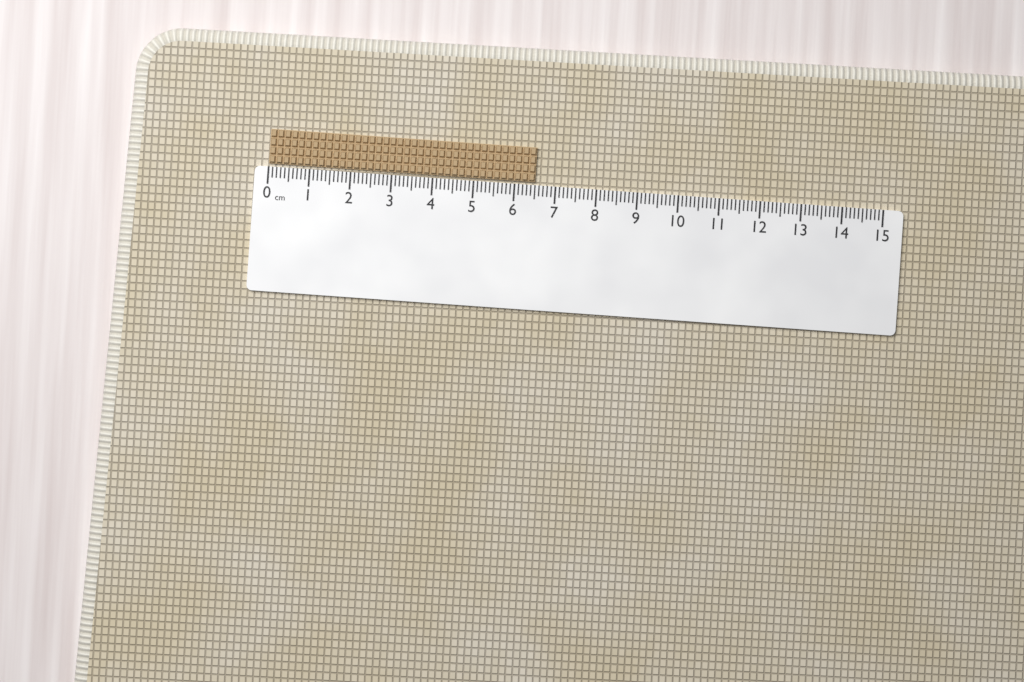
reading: 6.5 cm
